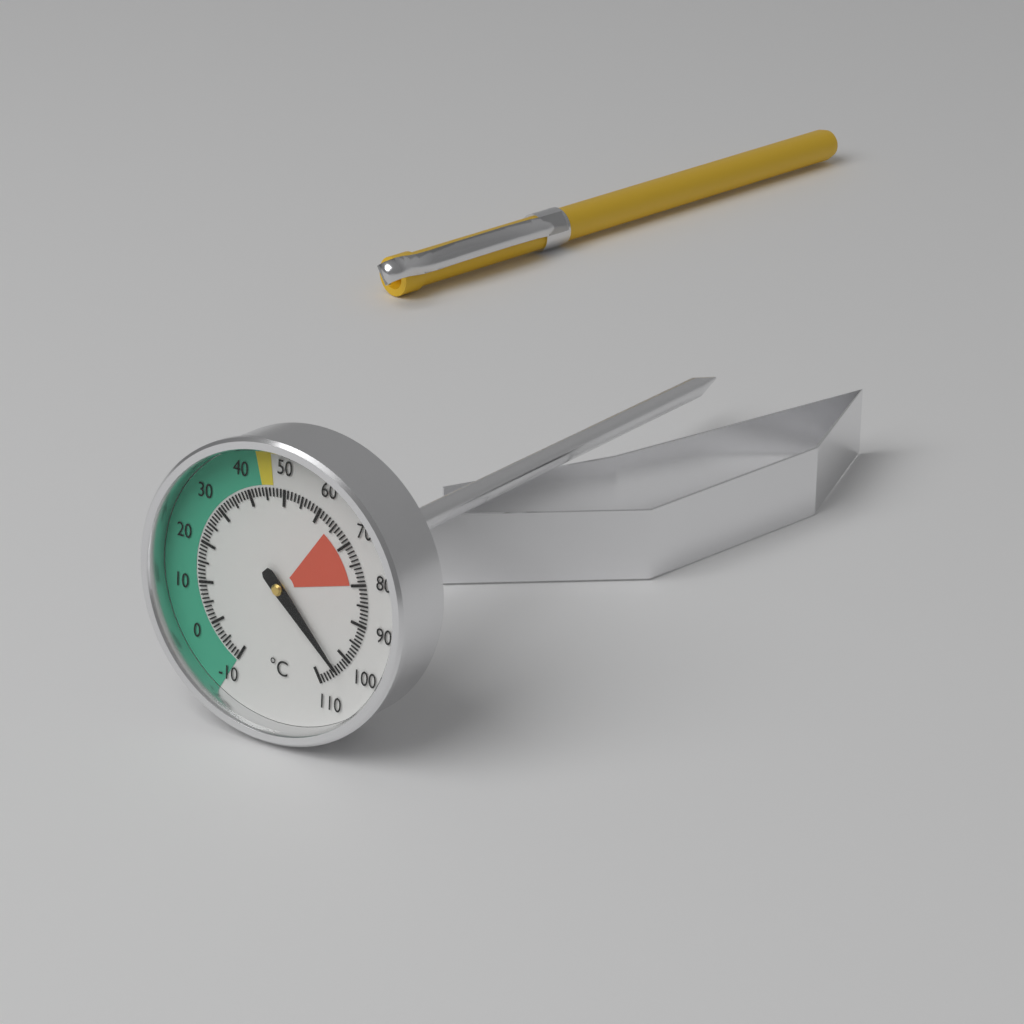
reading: 104 °C
